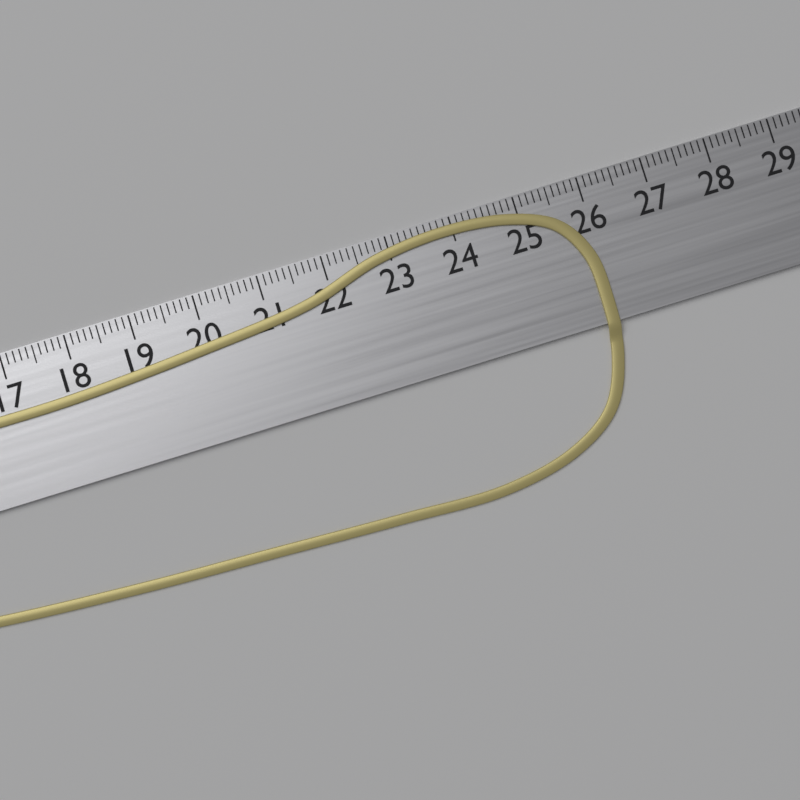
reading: 26.0 cm
